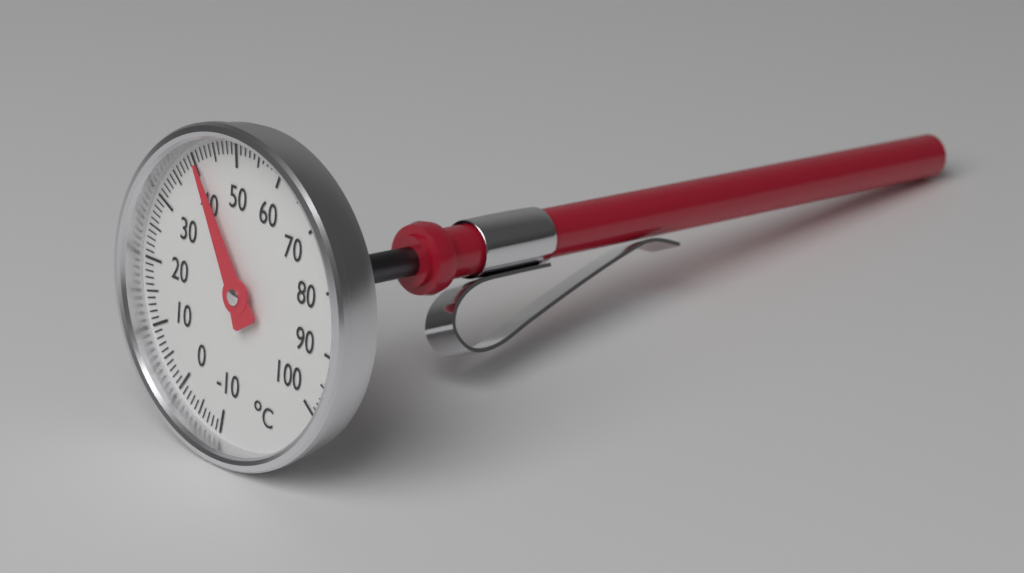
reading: 41 °C
